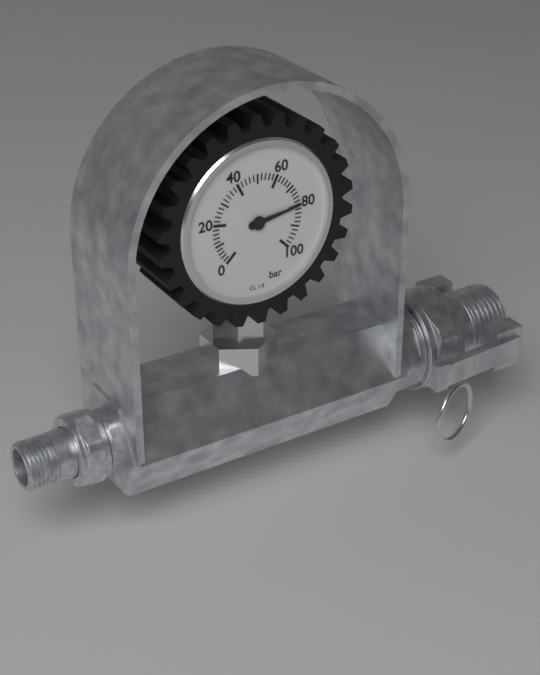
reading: 80 bar
